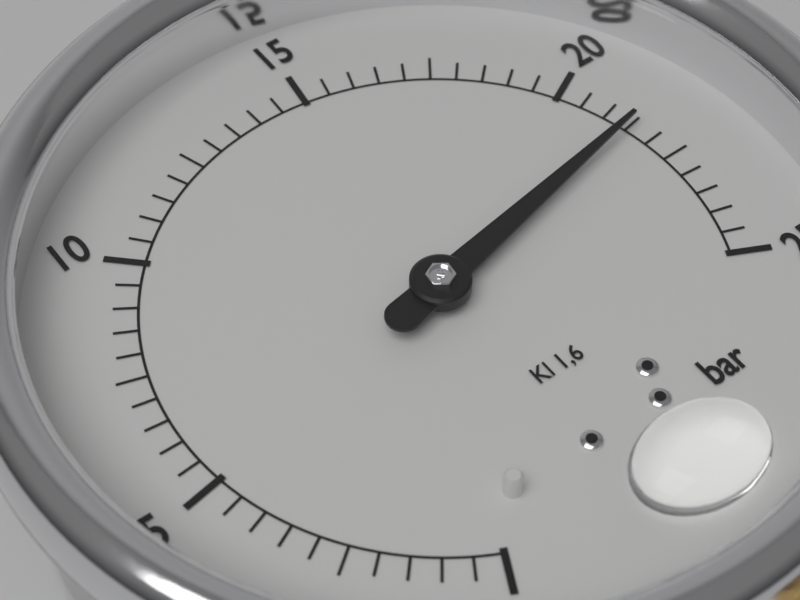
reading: 21.5 bar
